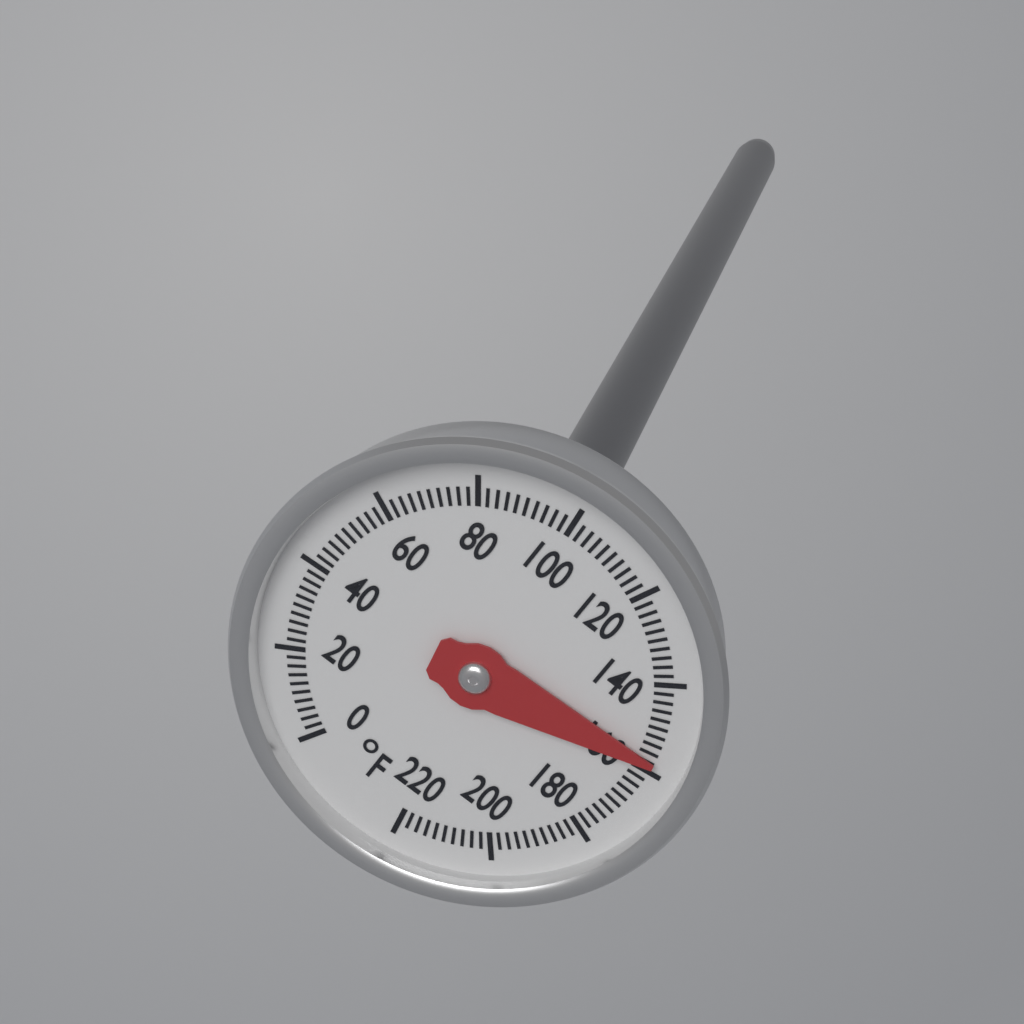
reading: 158 °F
